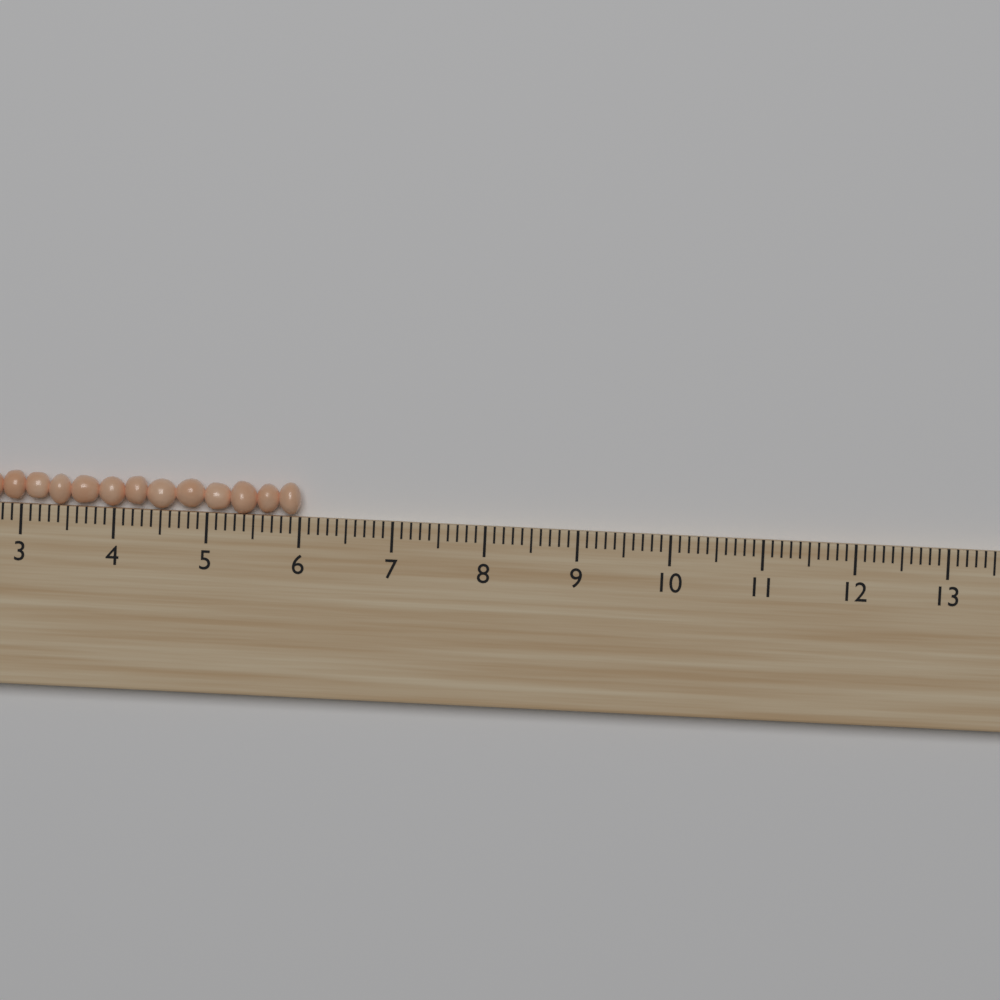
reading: 6.0 (no unit)
